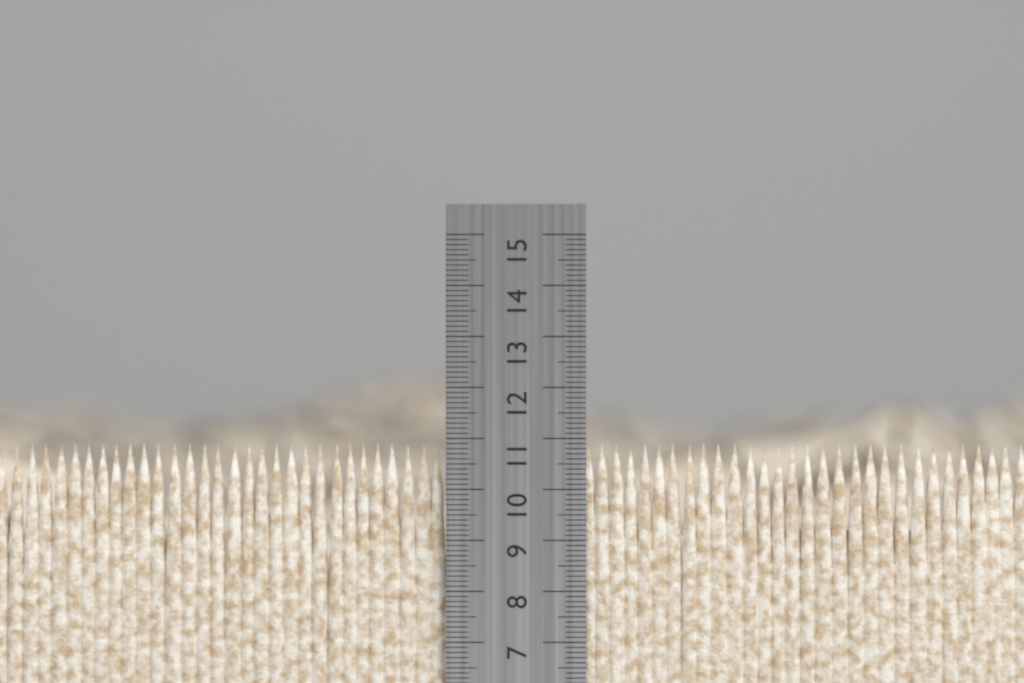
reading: 10.9 cm
